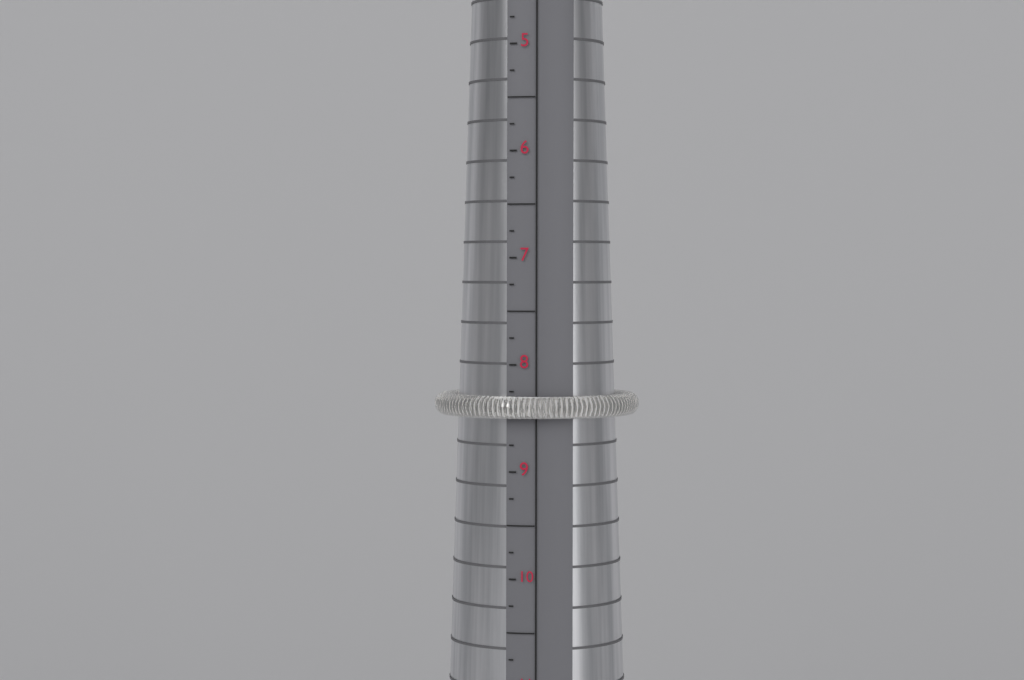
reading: 8.50 (no unit)
